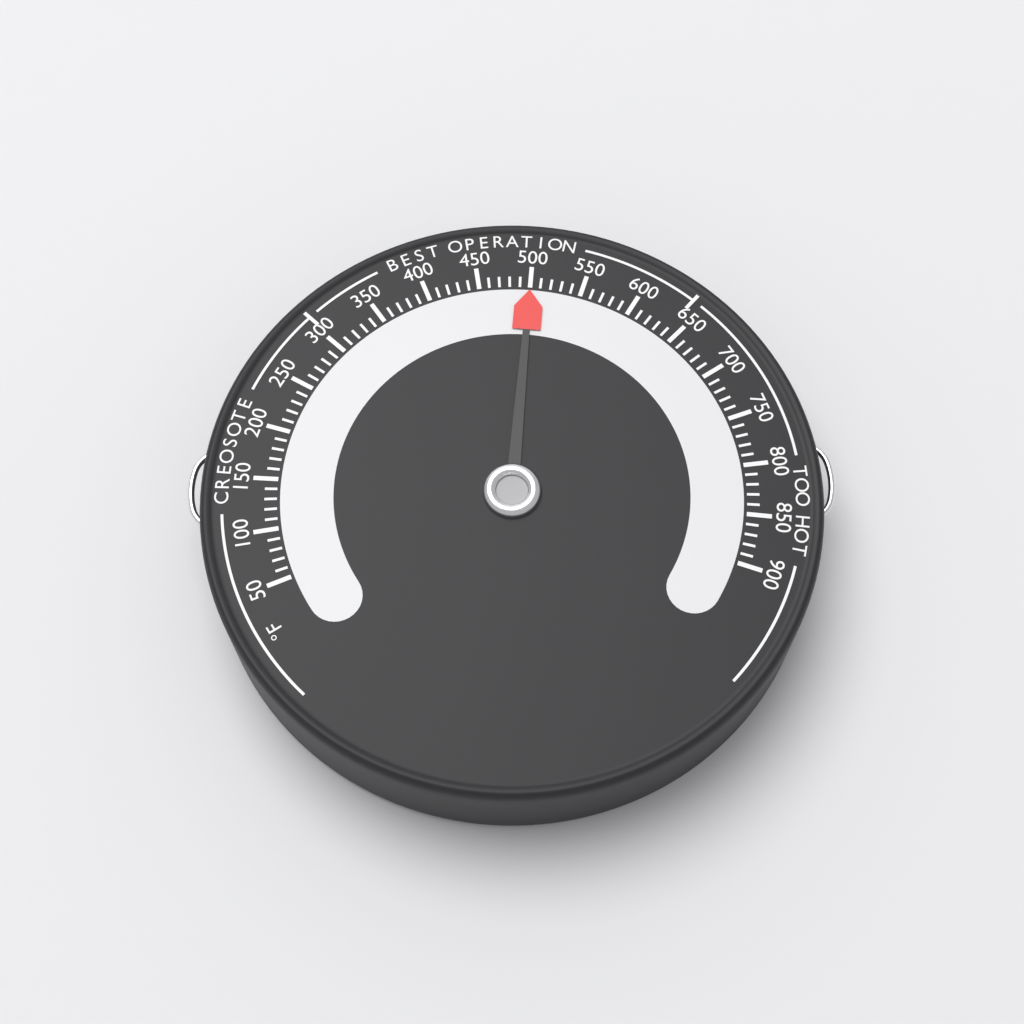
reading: 500 °F
